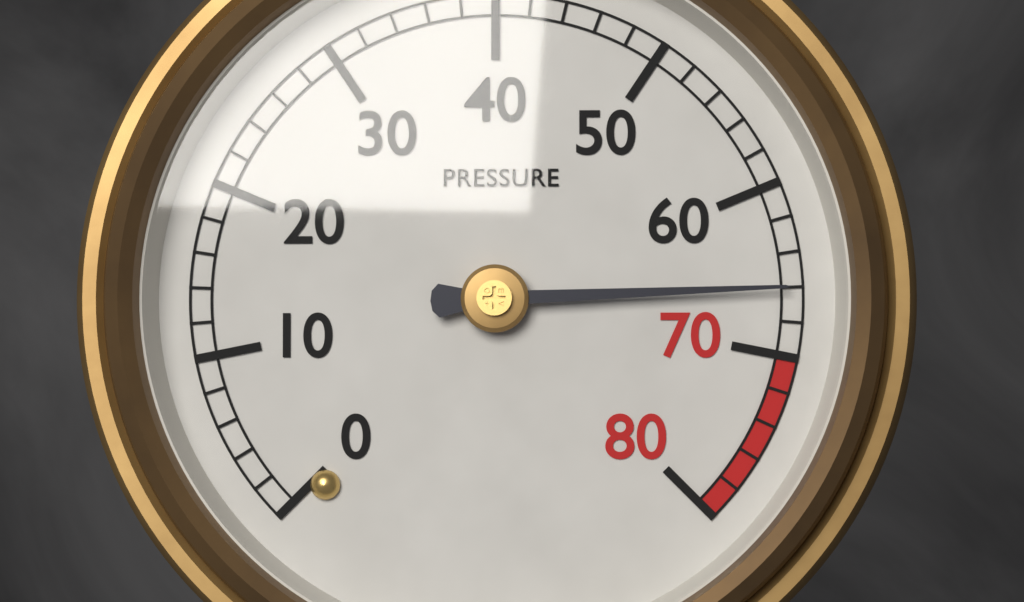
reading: 66 (no unit)
